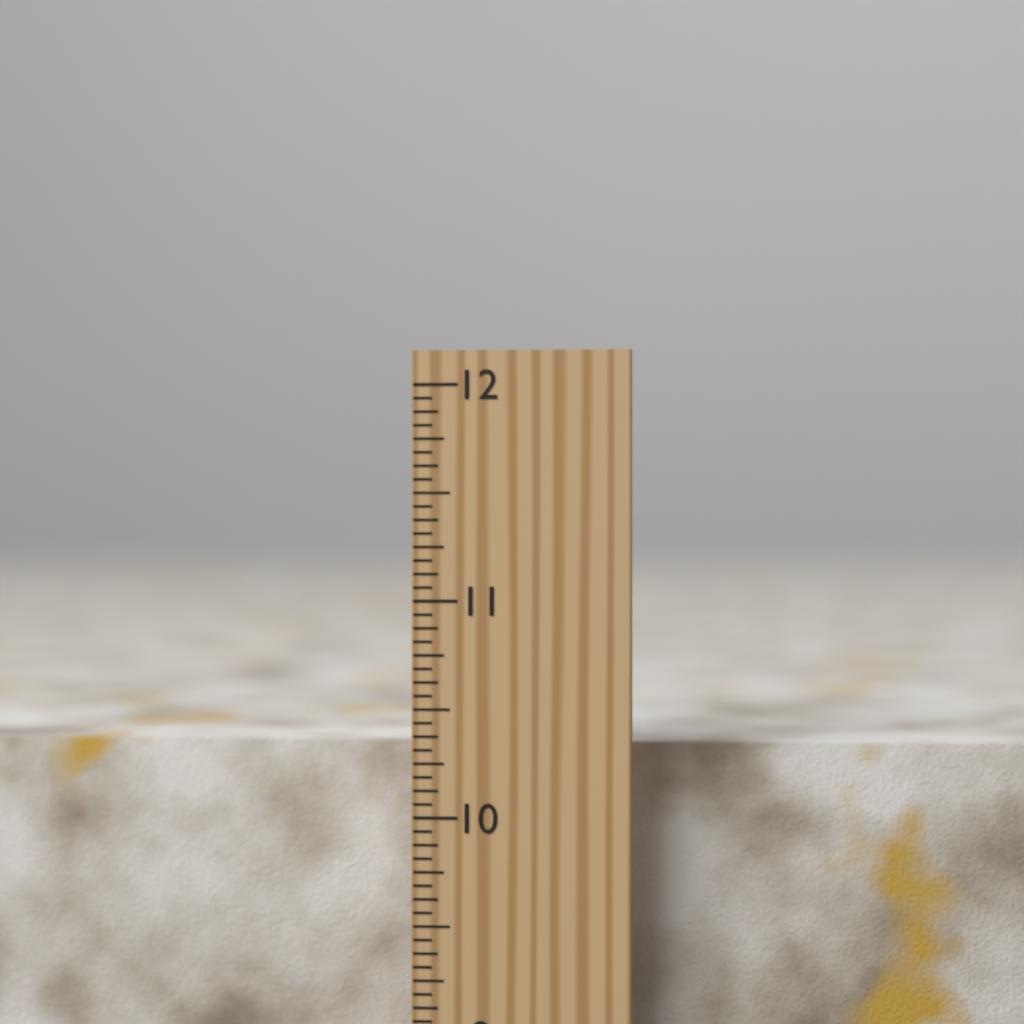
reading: 10.3125 inch
